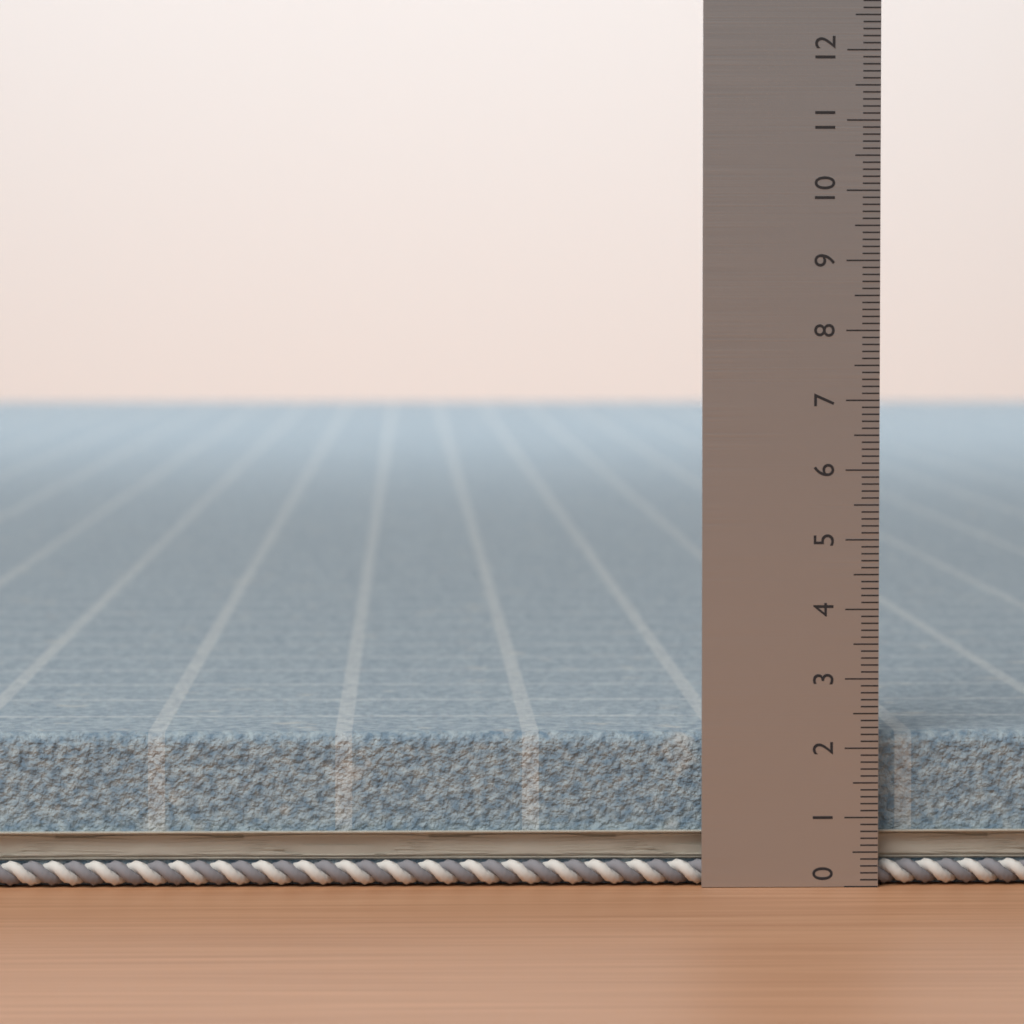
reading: 2.2 (no unit)
